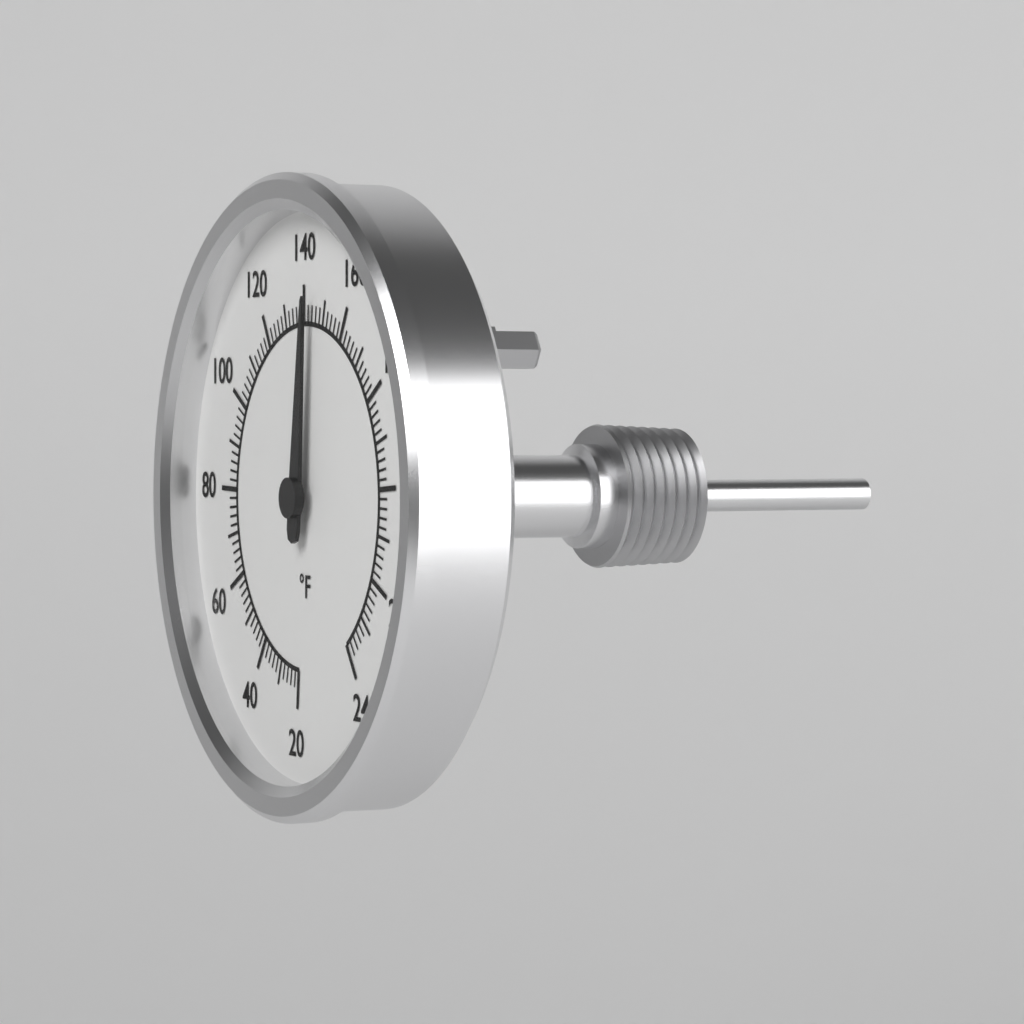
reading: 144 °F
